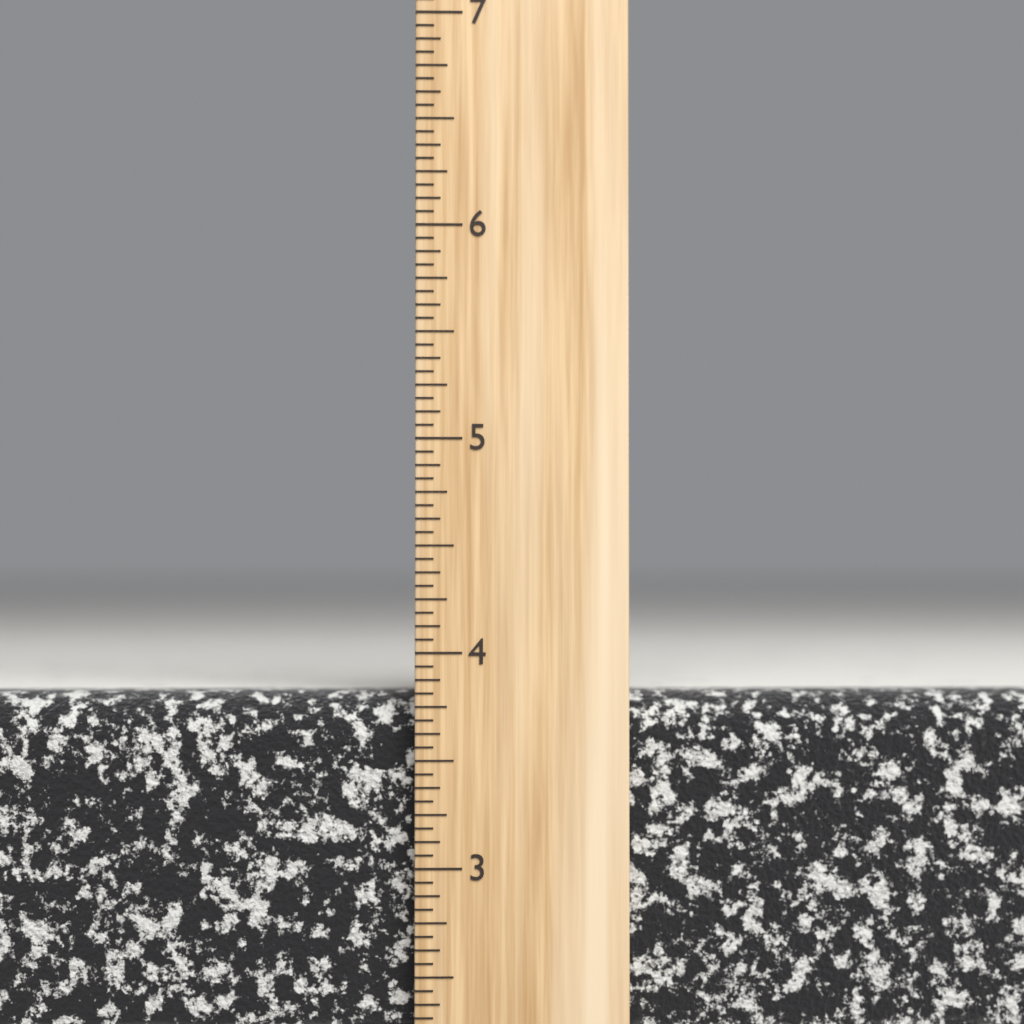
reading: 3.8125 inch
